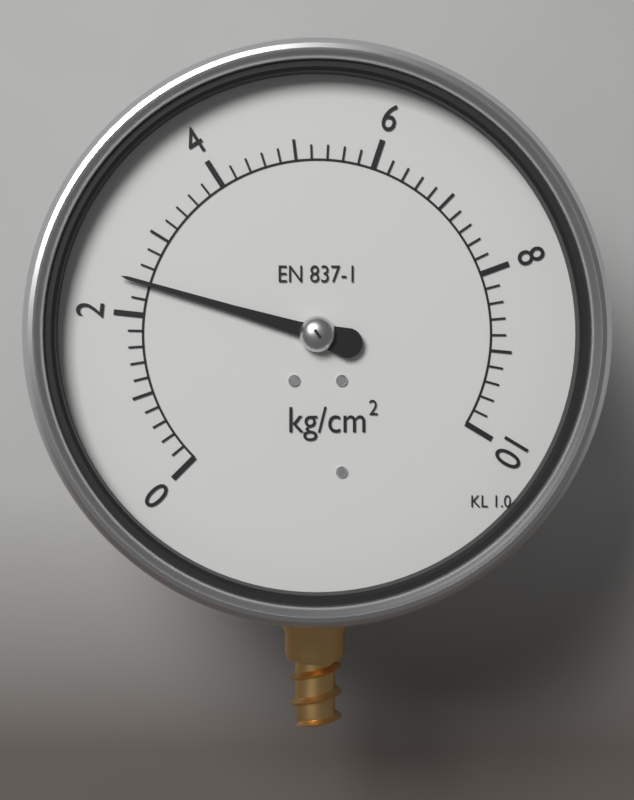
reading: 2.4 kg/cm²
